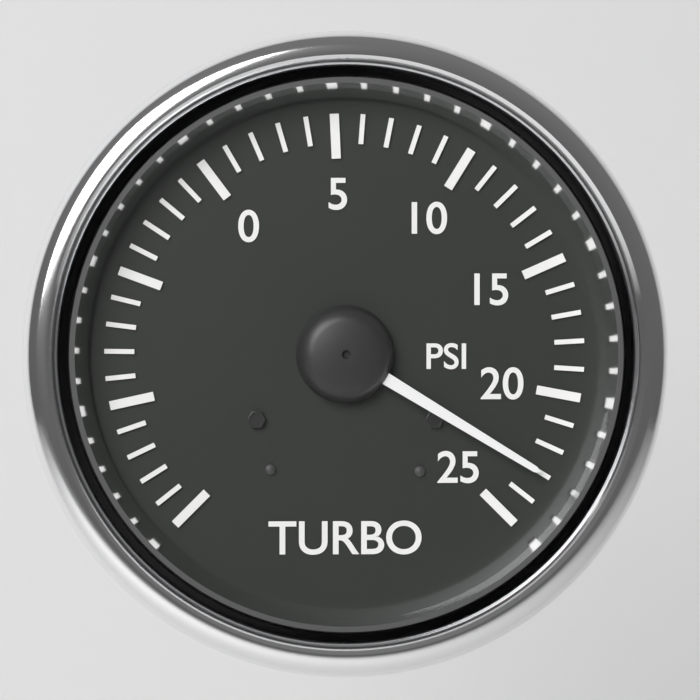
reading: 23 psi
